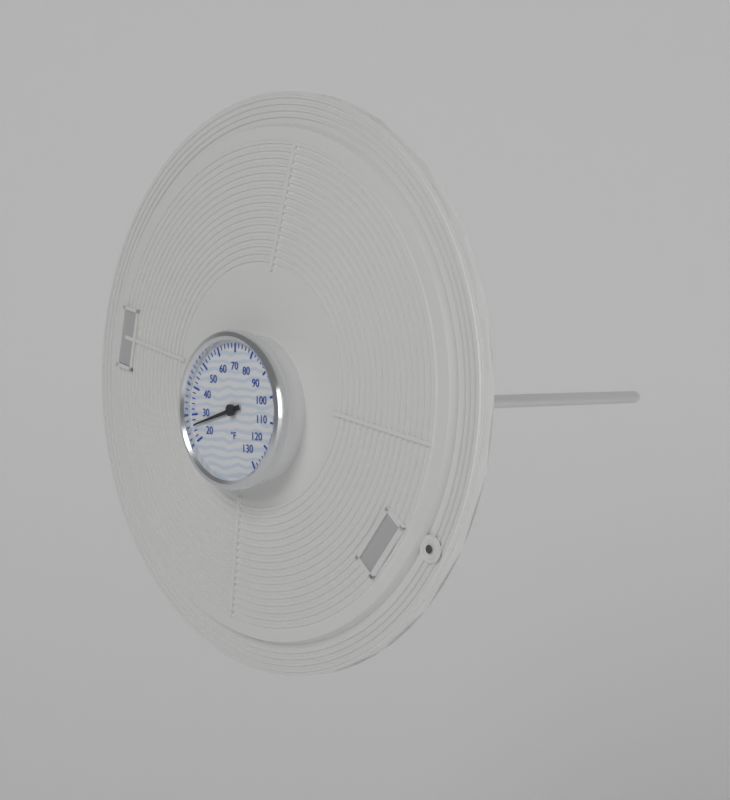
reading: 26 °F
